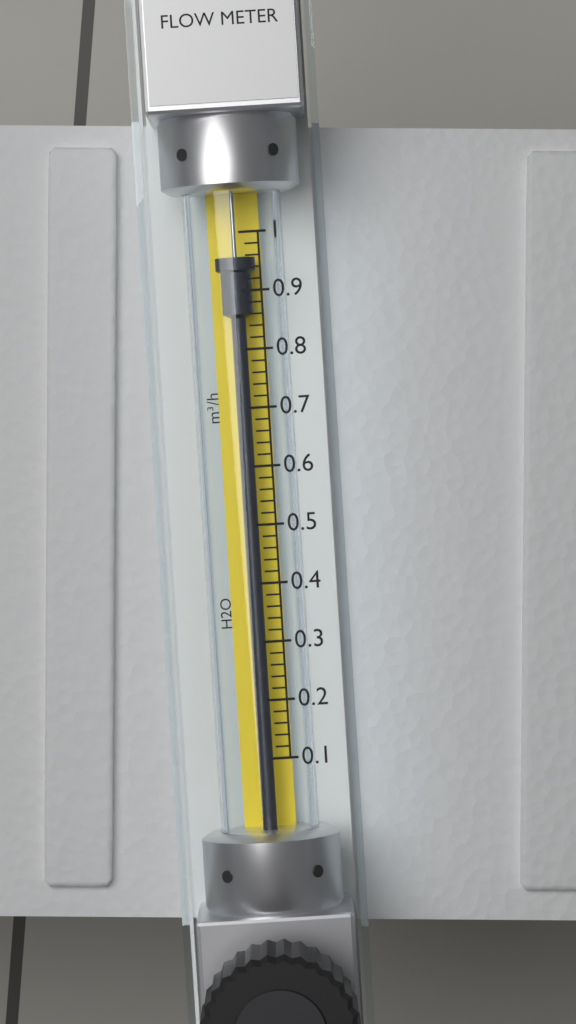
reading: 0.96 m³/h
